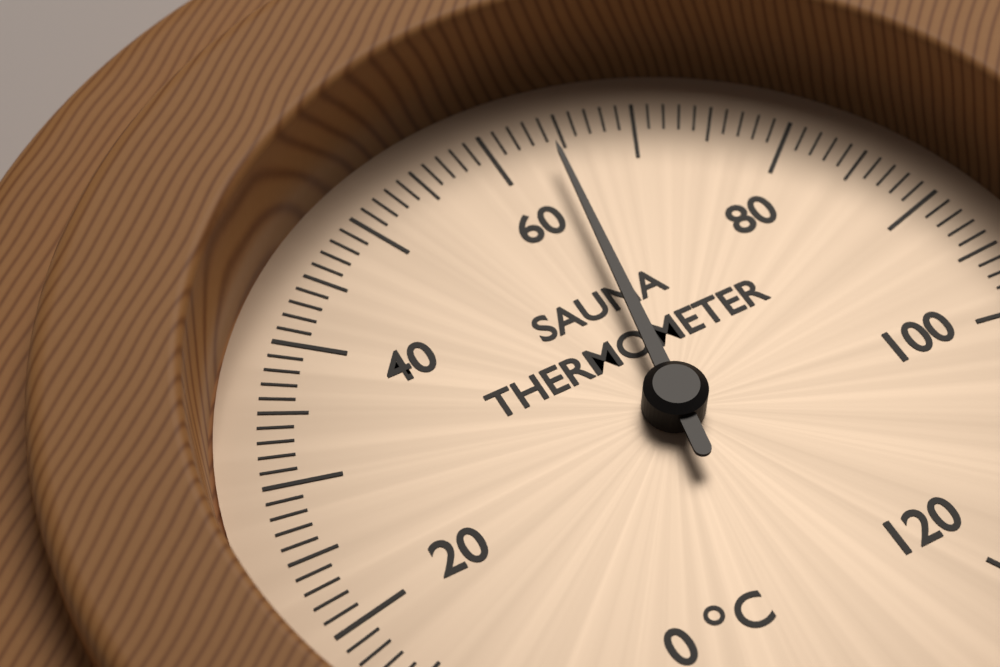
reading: 64 °C
